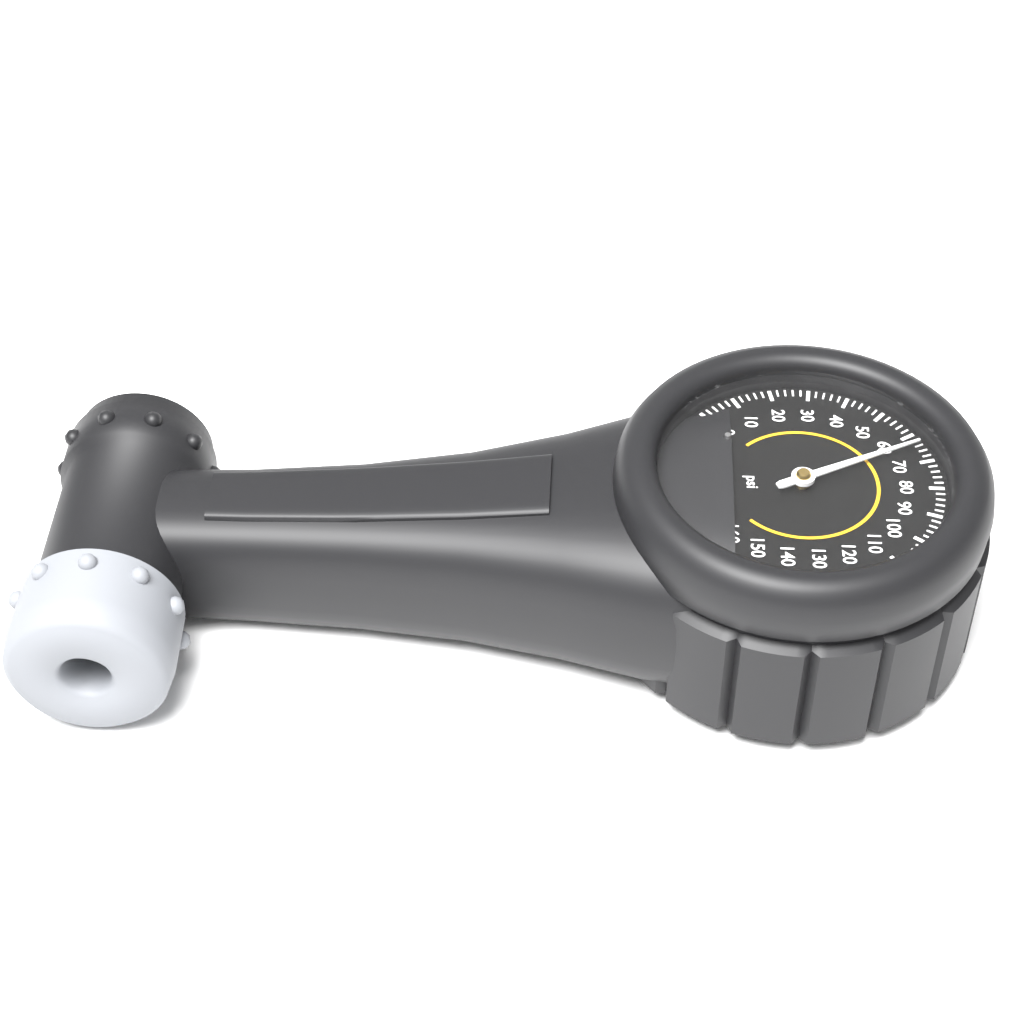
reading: 64 psi
